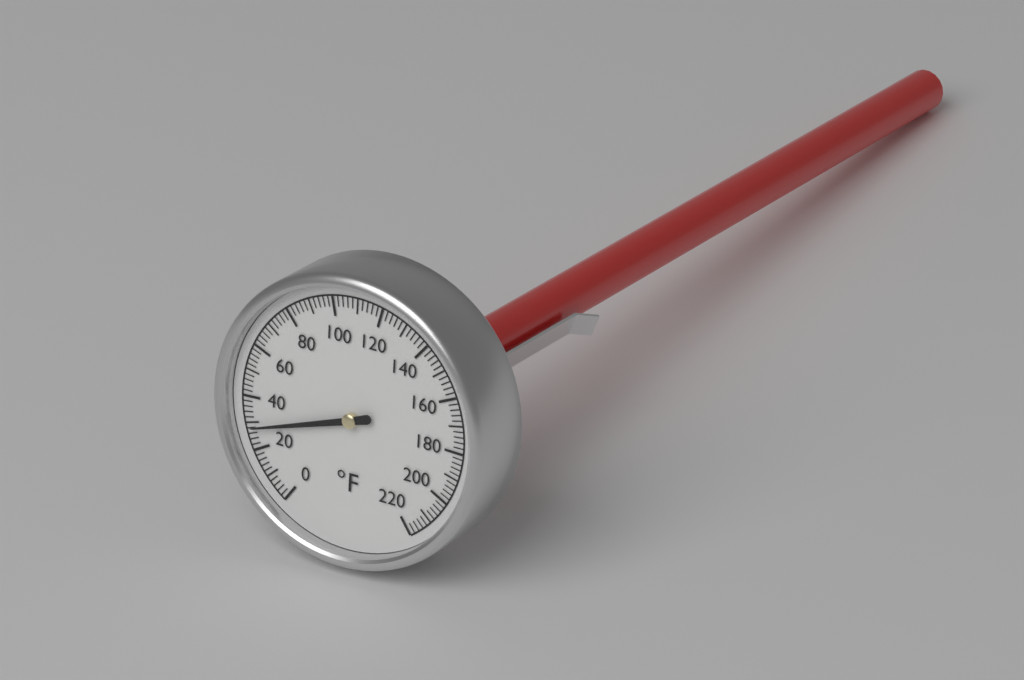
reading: 28 °F
